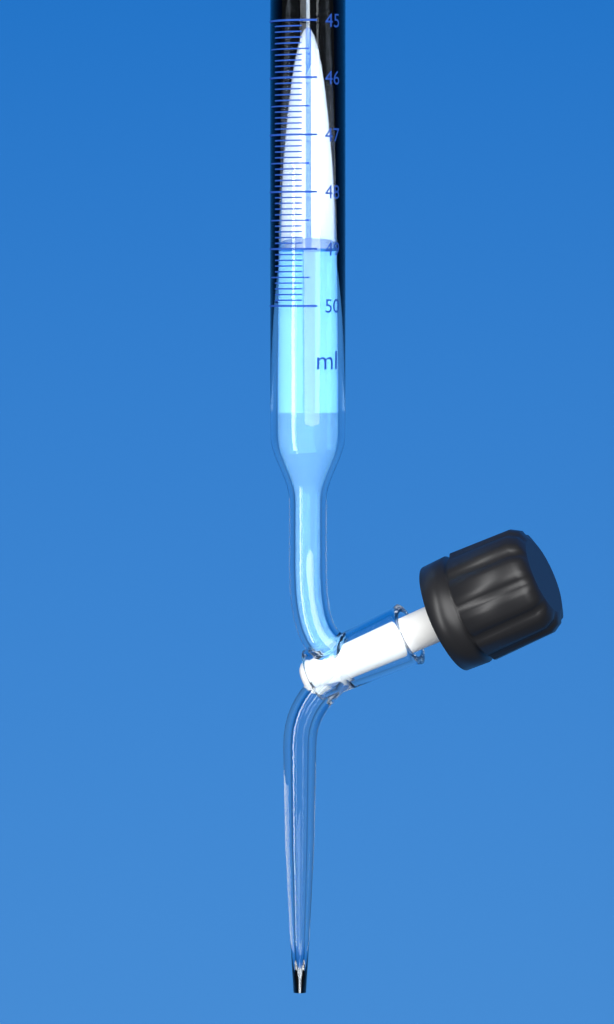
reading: 49.0 ml
